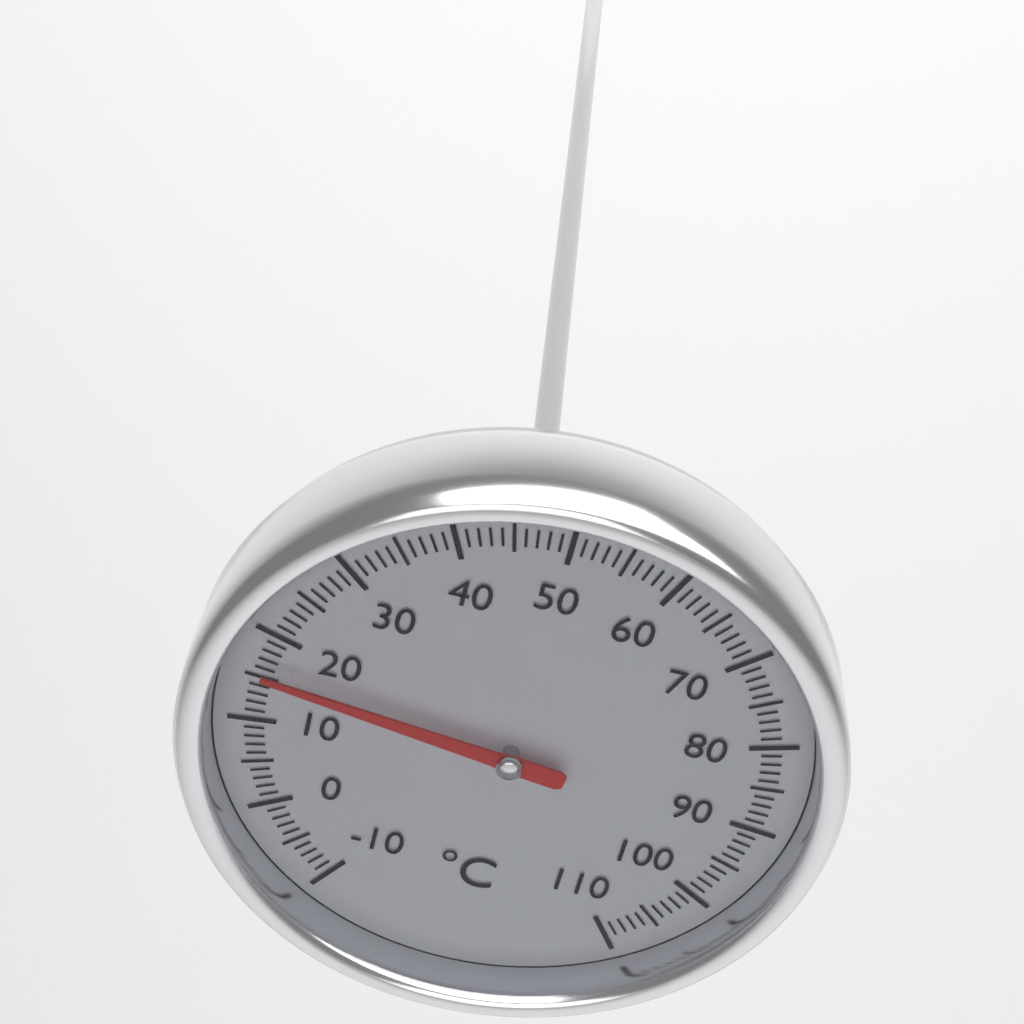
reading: 16 °C
